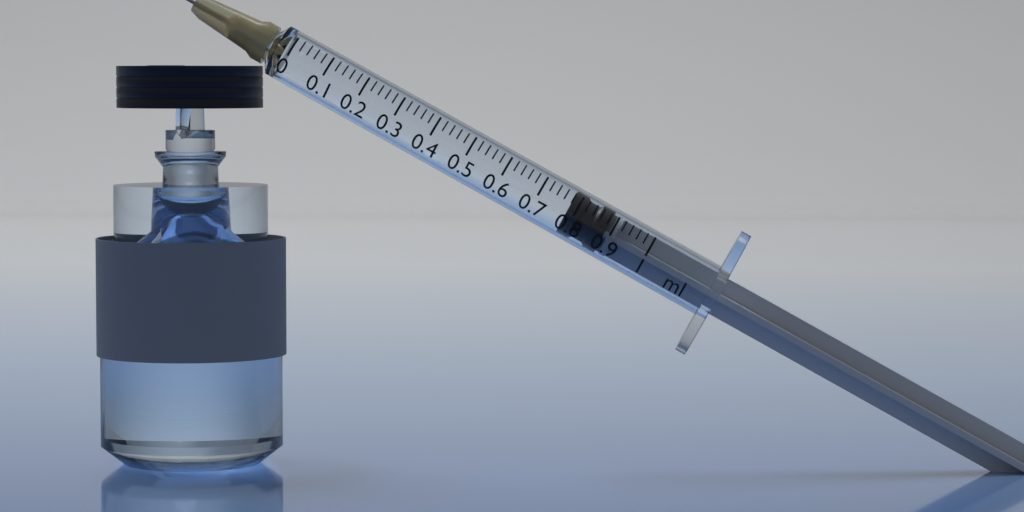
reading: 0.78 ml
